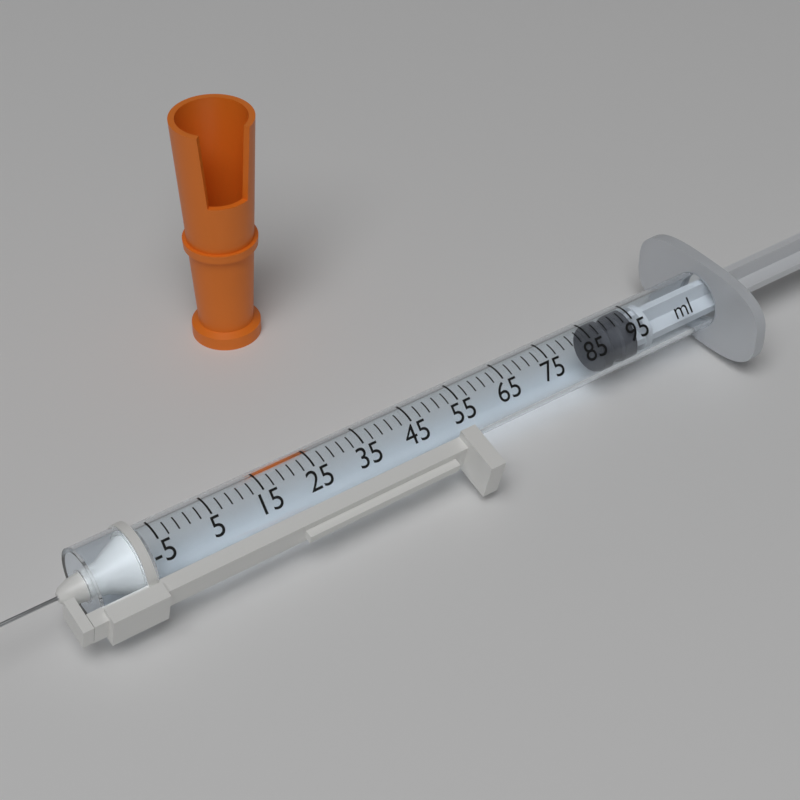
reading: 87 ml
